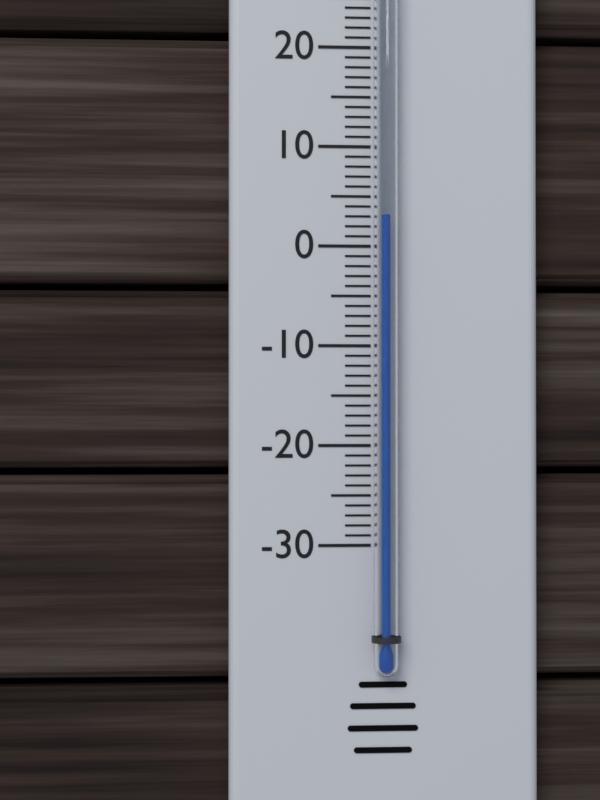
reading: 3 °C
